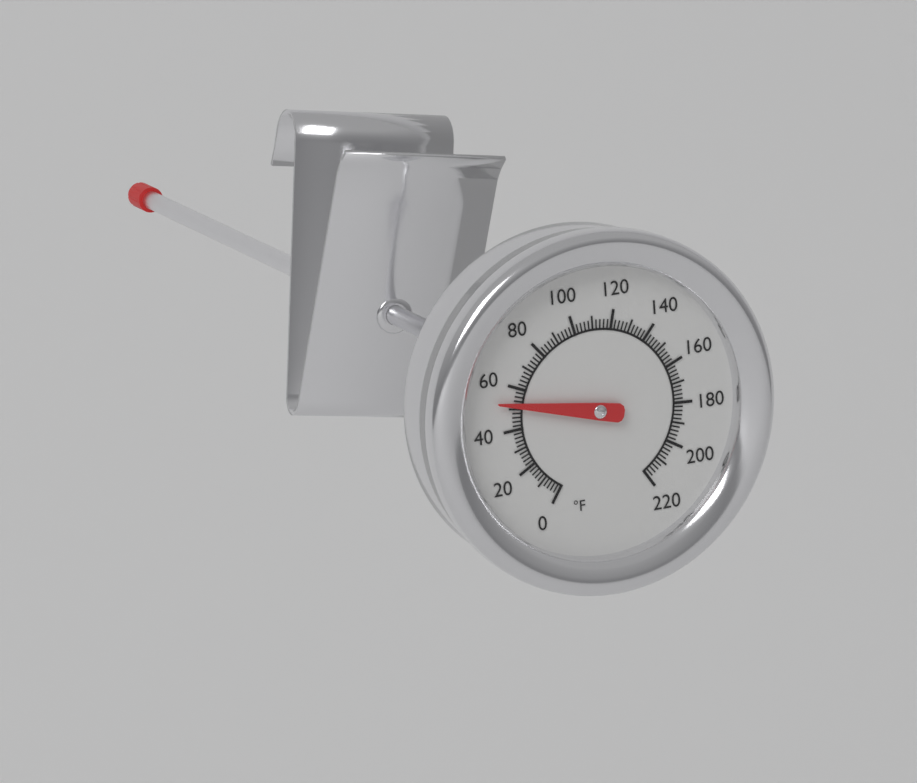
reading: 52 °F
